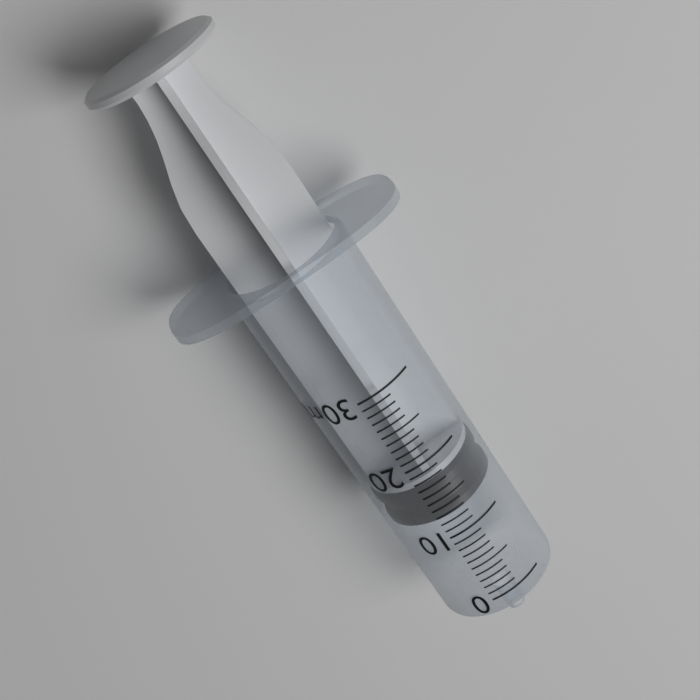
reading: 12 ml
